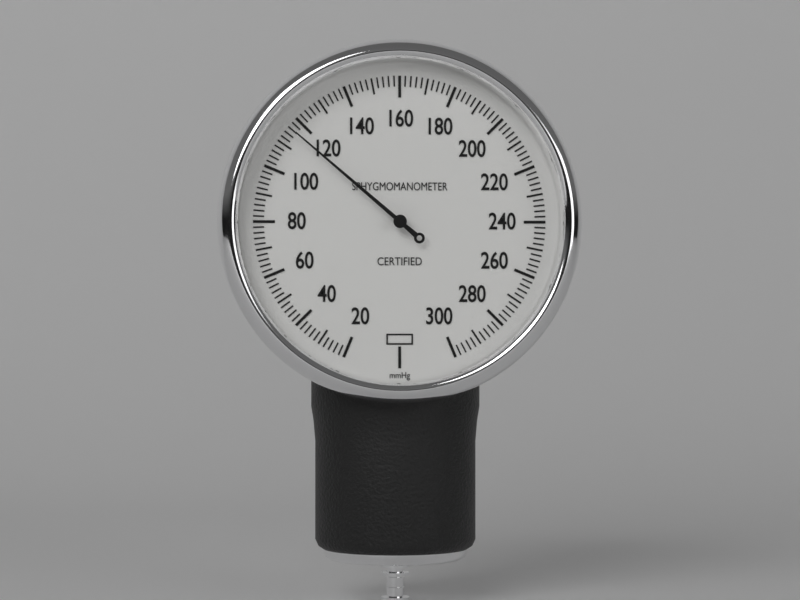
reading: 116 mmHg
